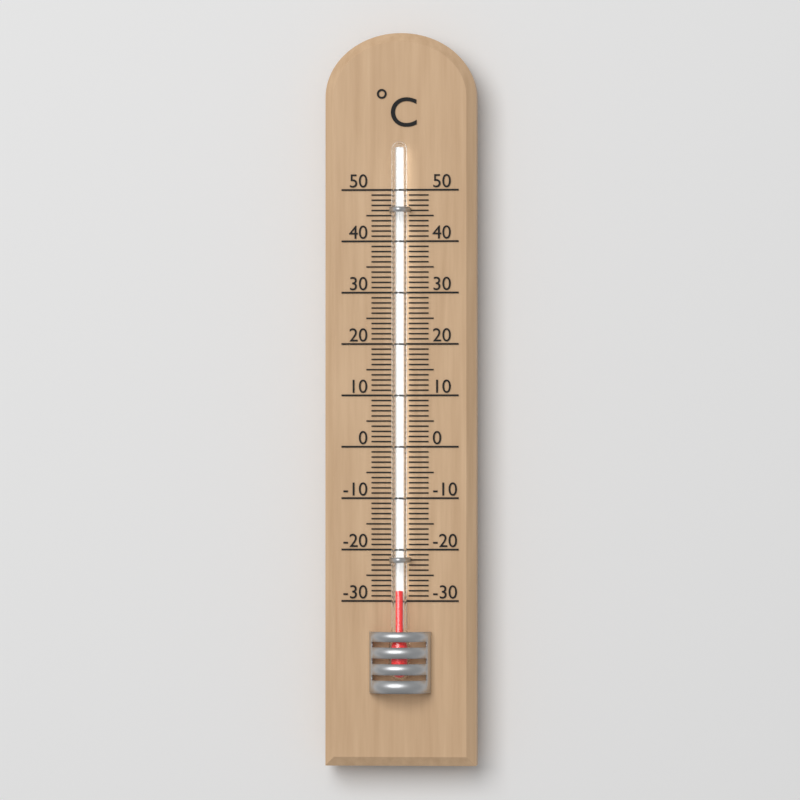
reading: -28 °C
